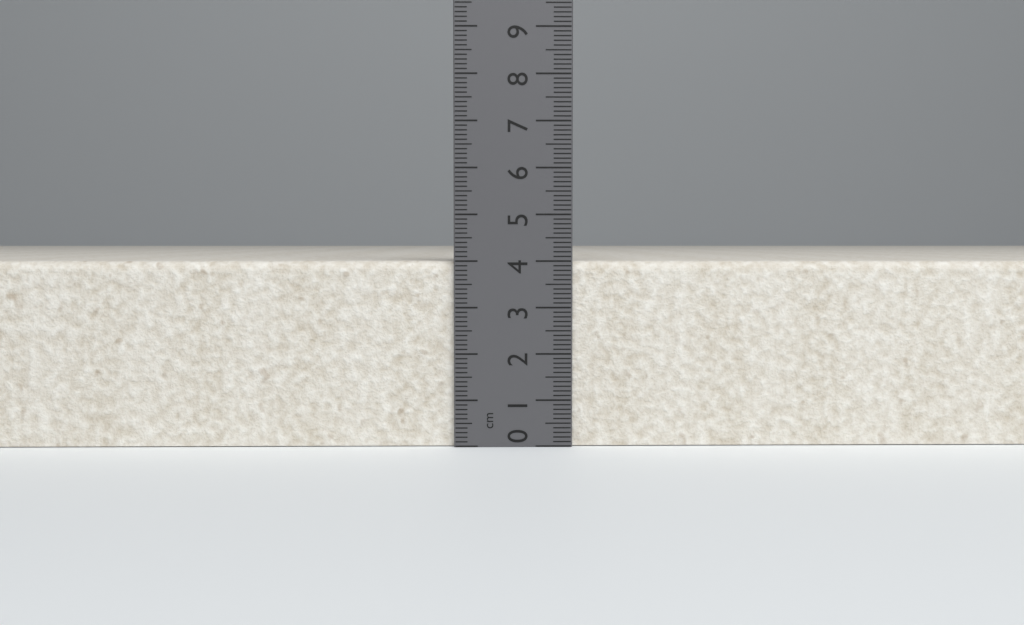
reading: 4.0 cm
